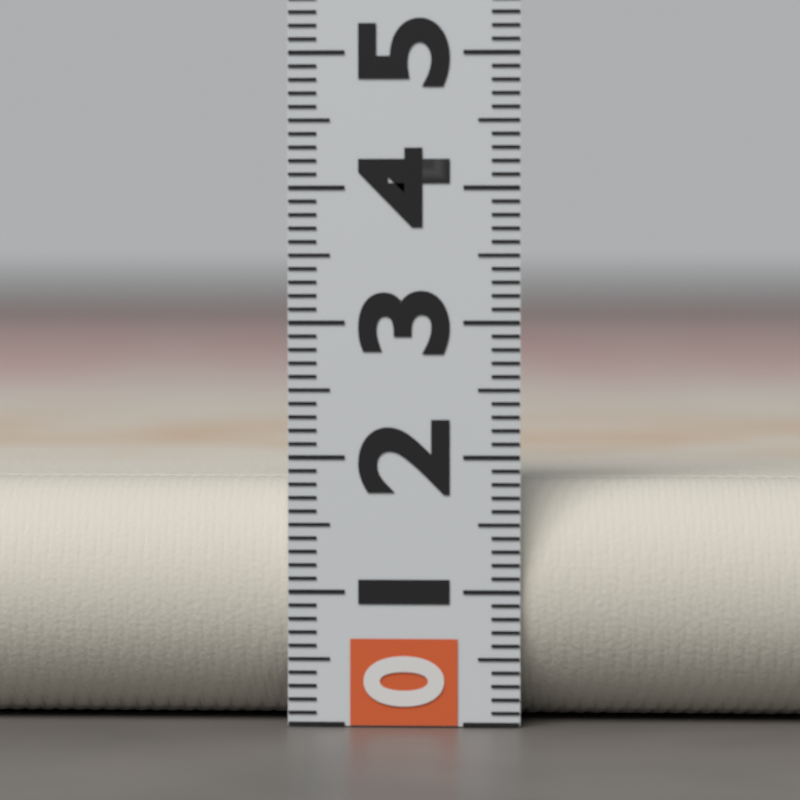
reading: 1.8 (no unit)
